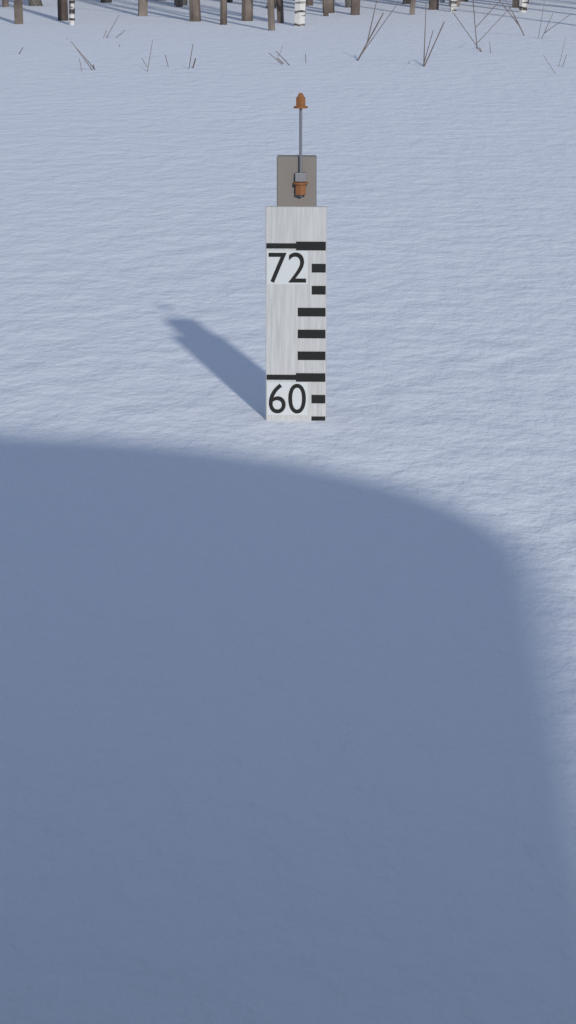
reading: 56 (no unit)
